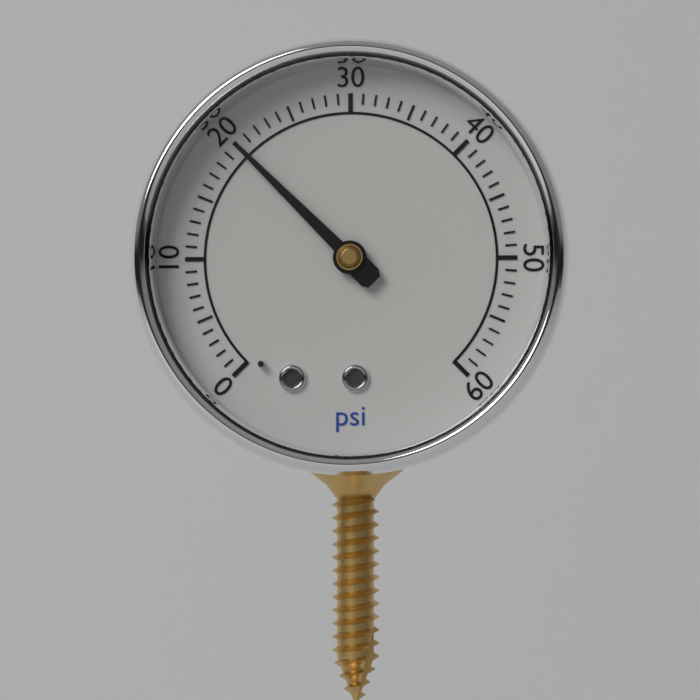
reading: 20 psi
